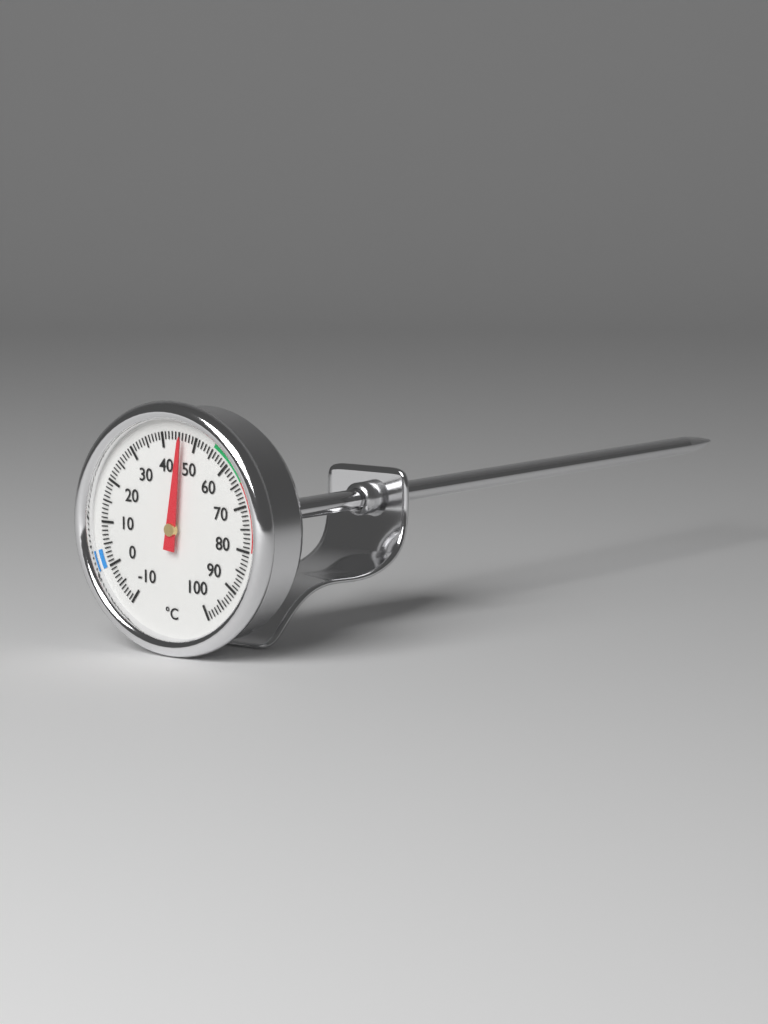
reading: 46 °C
